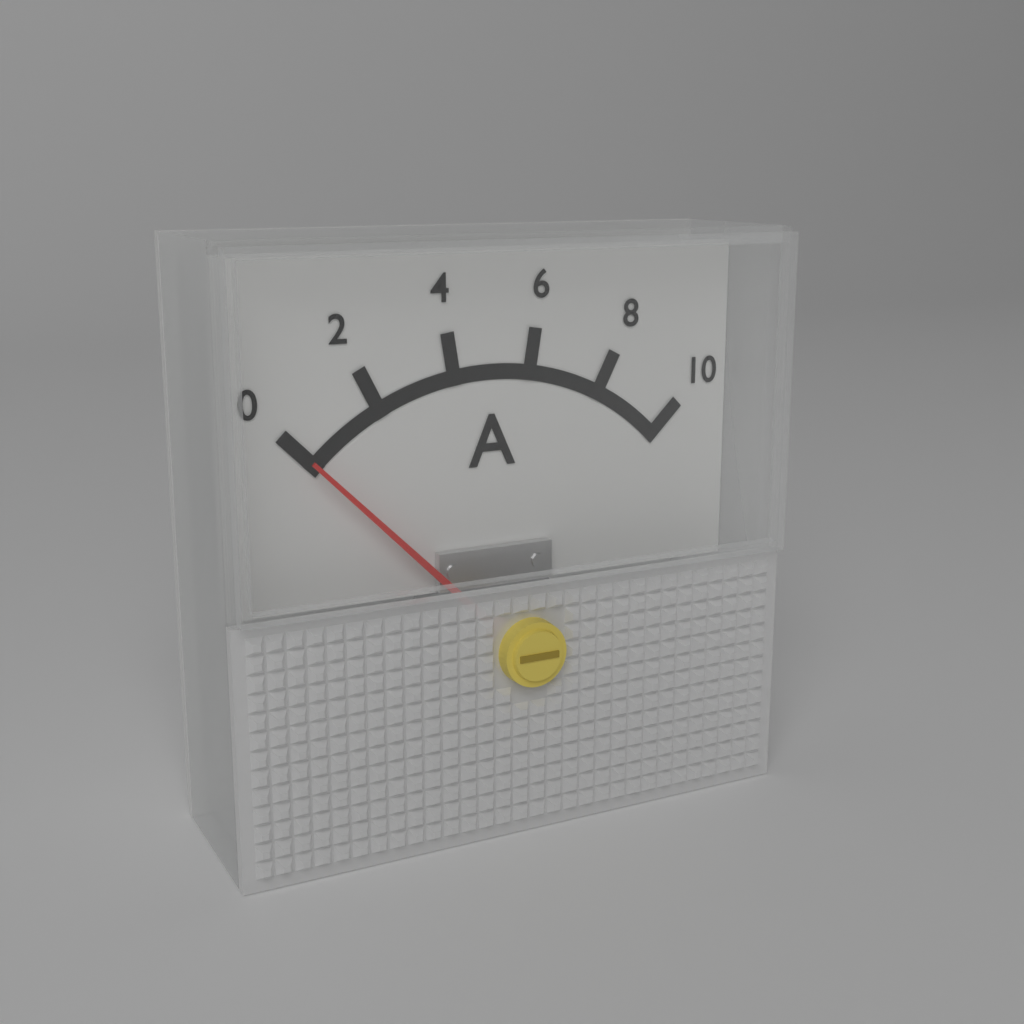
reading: 0 A
